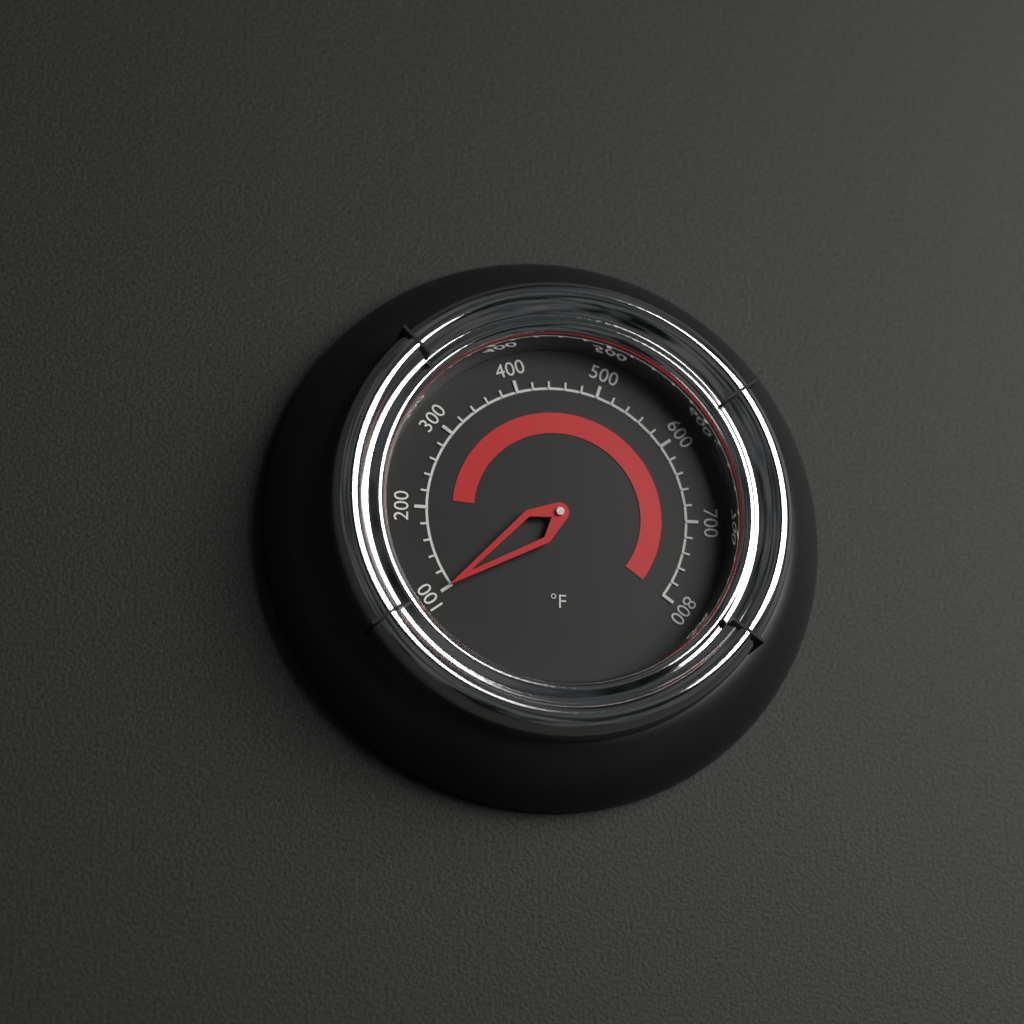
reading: 100 °F
